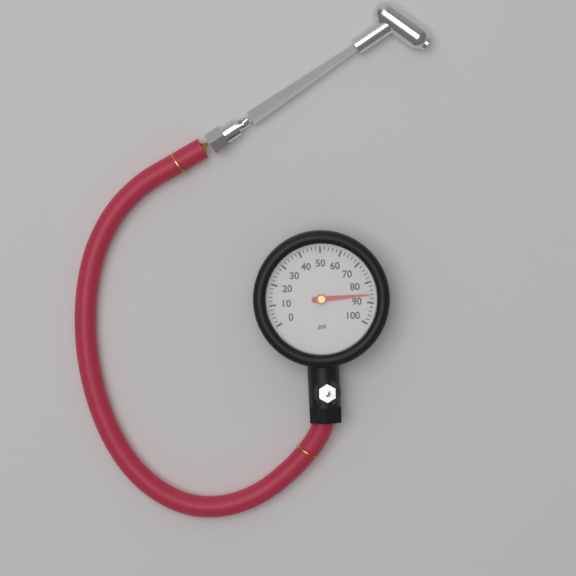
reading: 86 psi
